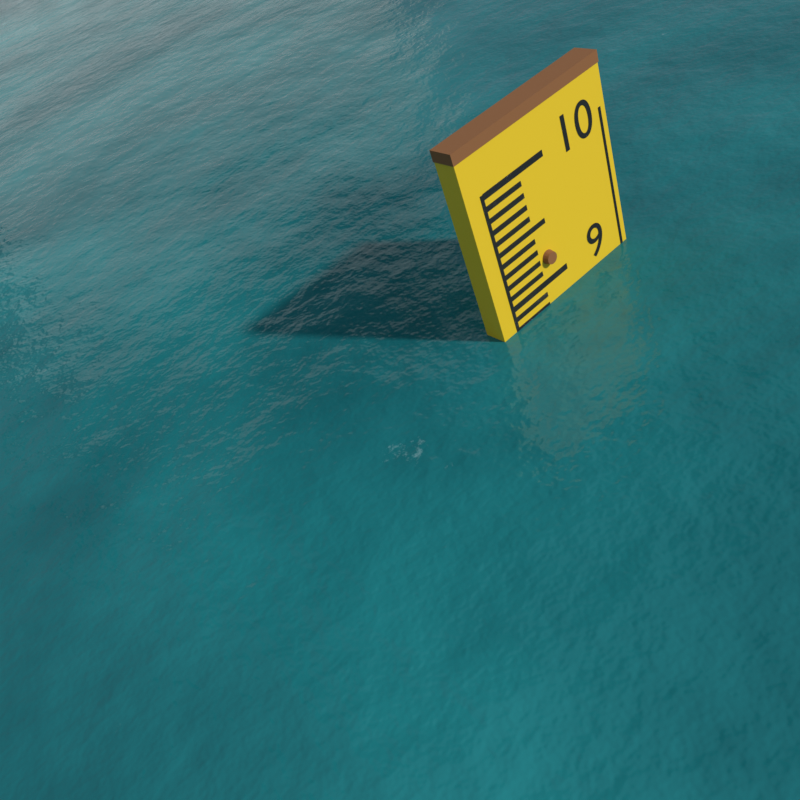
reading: 8.8 (no unit)
